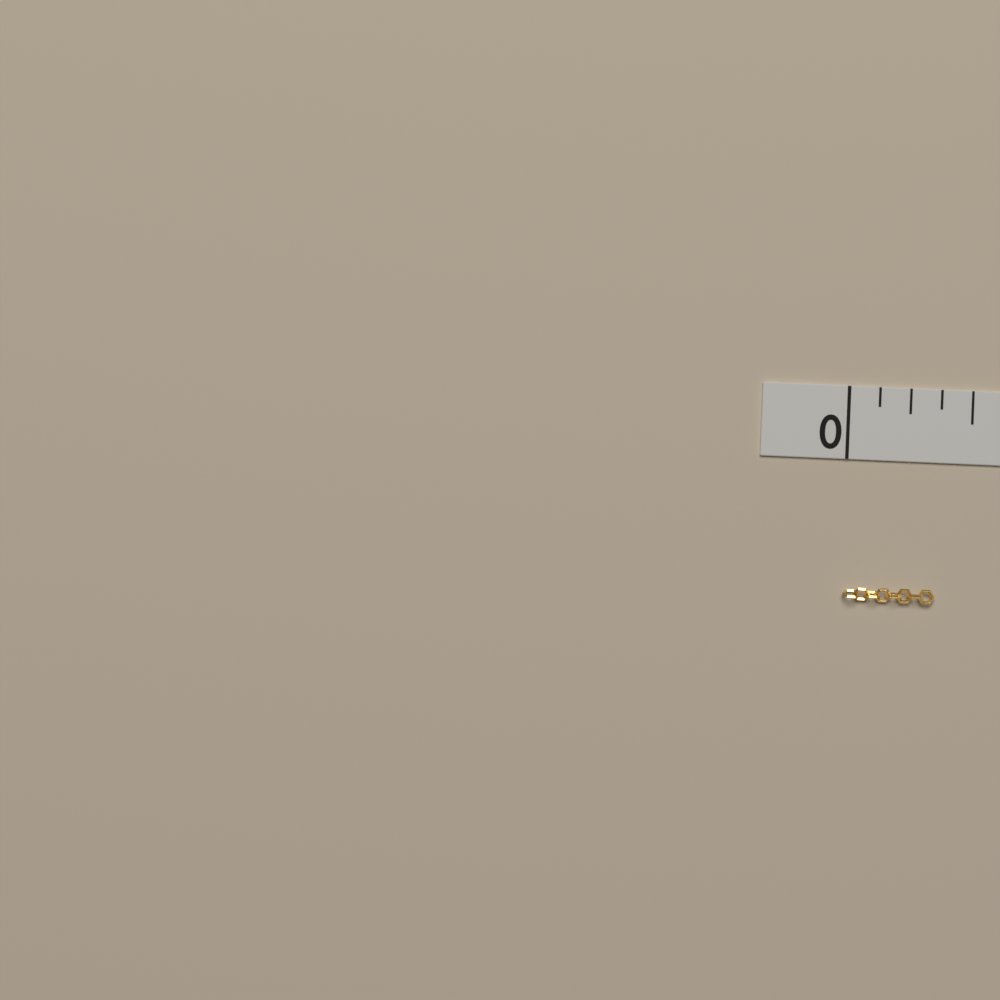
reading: 0.375 in
